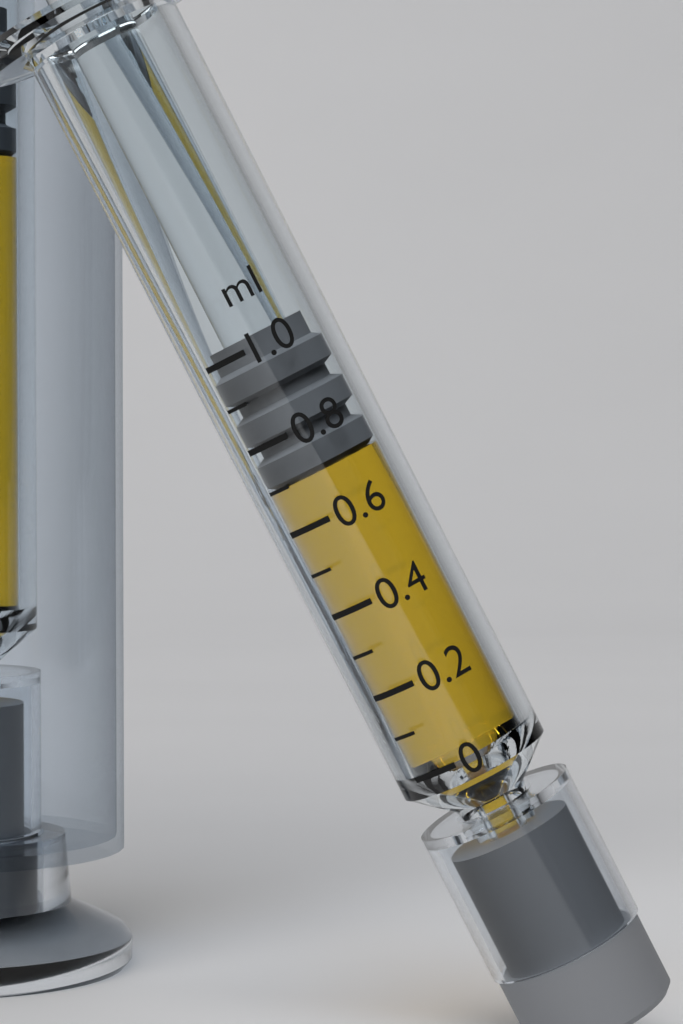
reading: 0.7 ml
